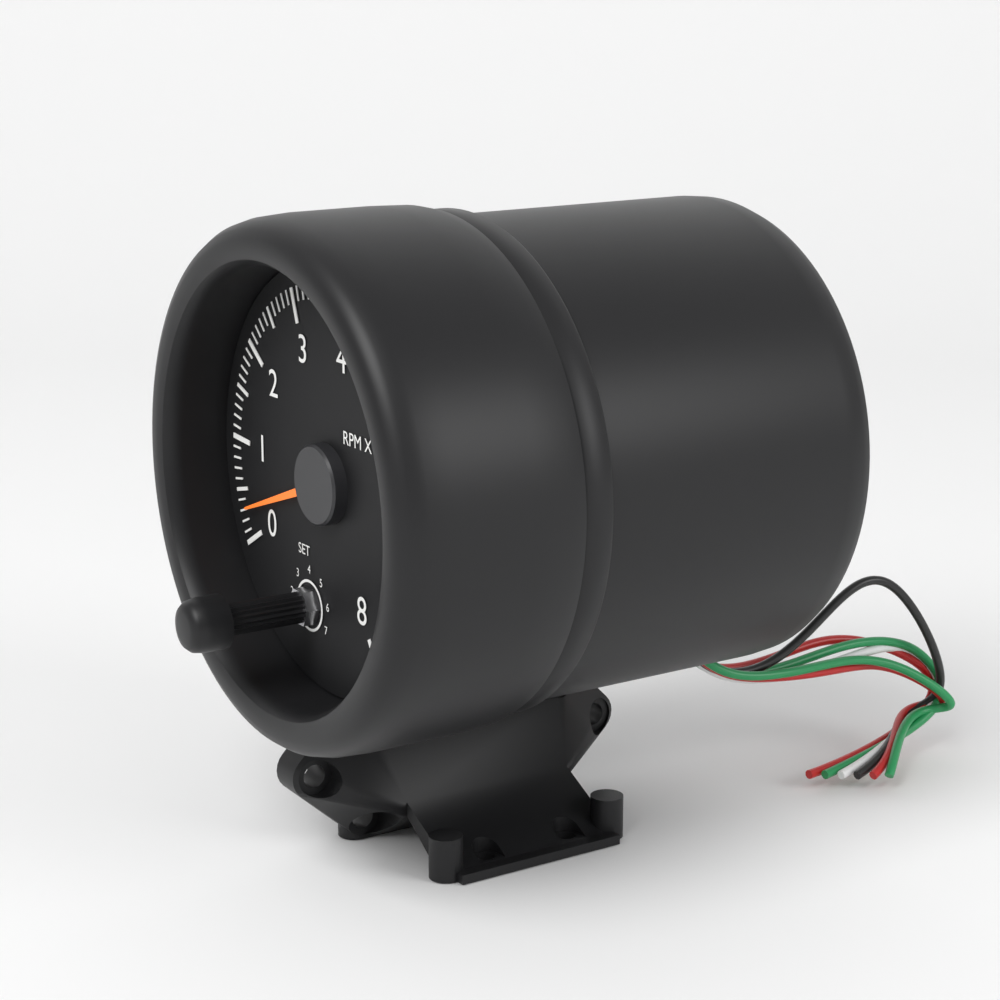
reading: 0.3 RPM x1000
